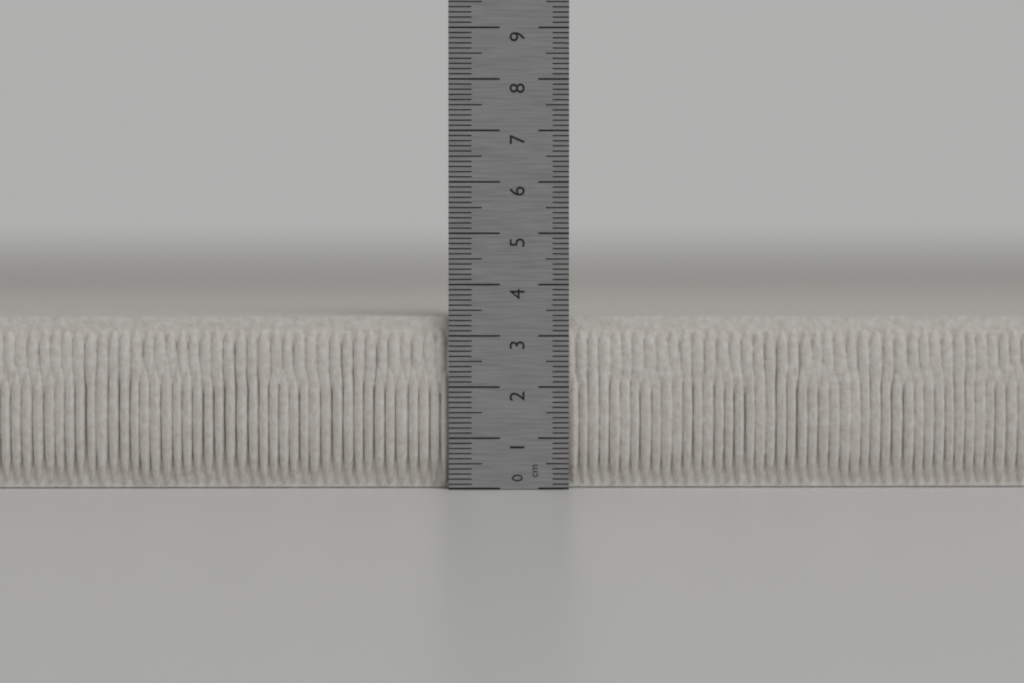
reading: 3.4 cm
